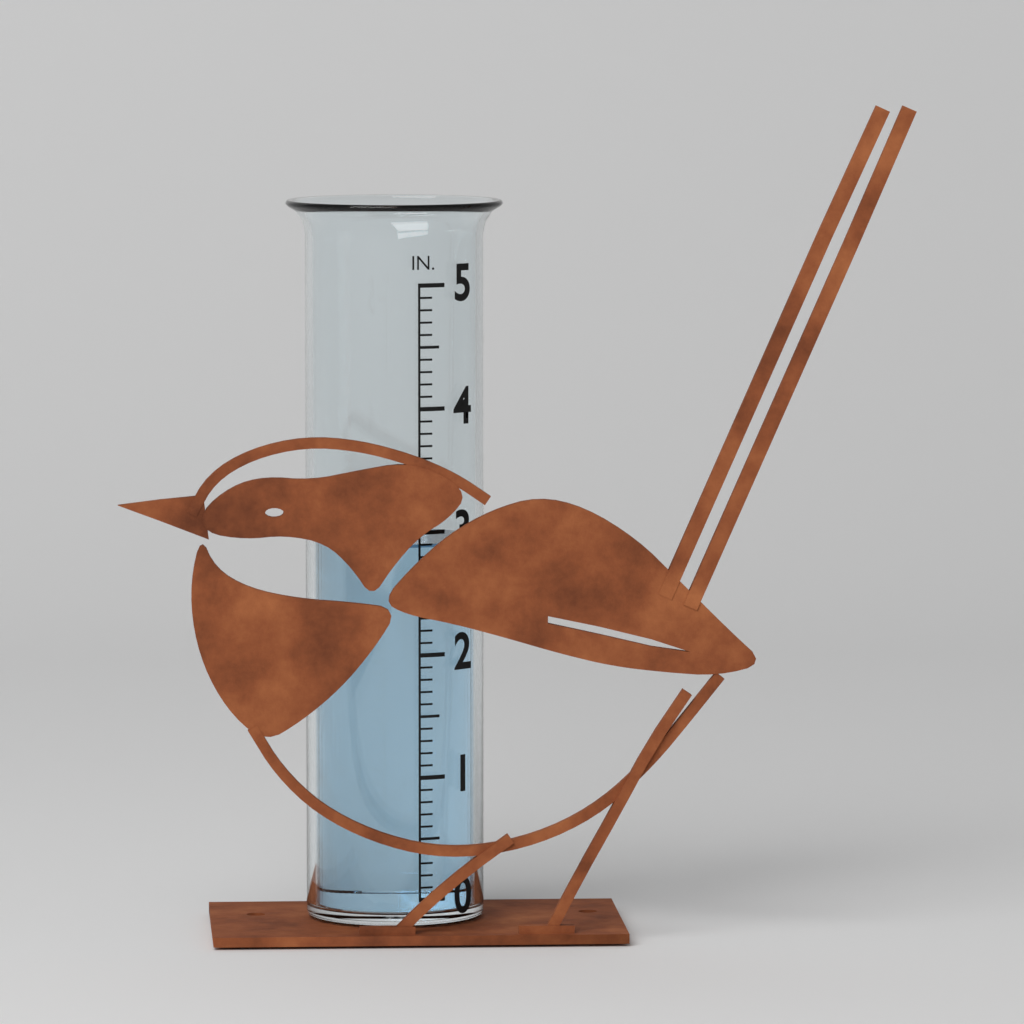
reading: 2.9 in
